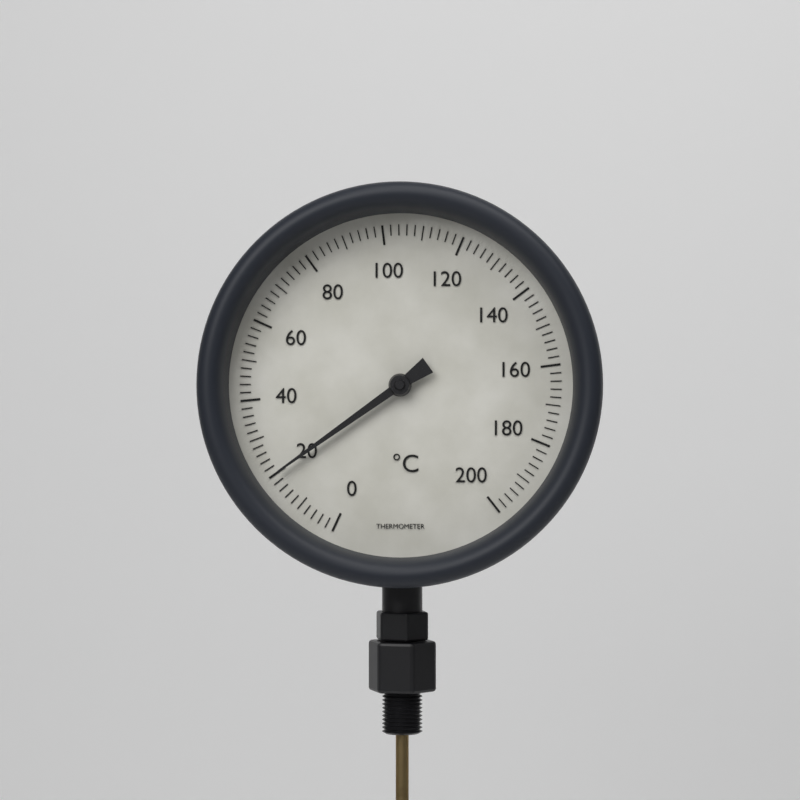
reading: 20 °C
